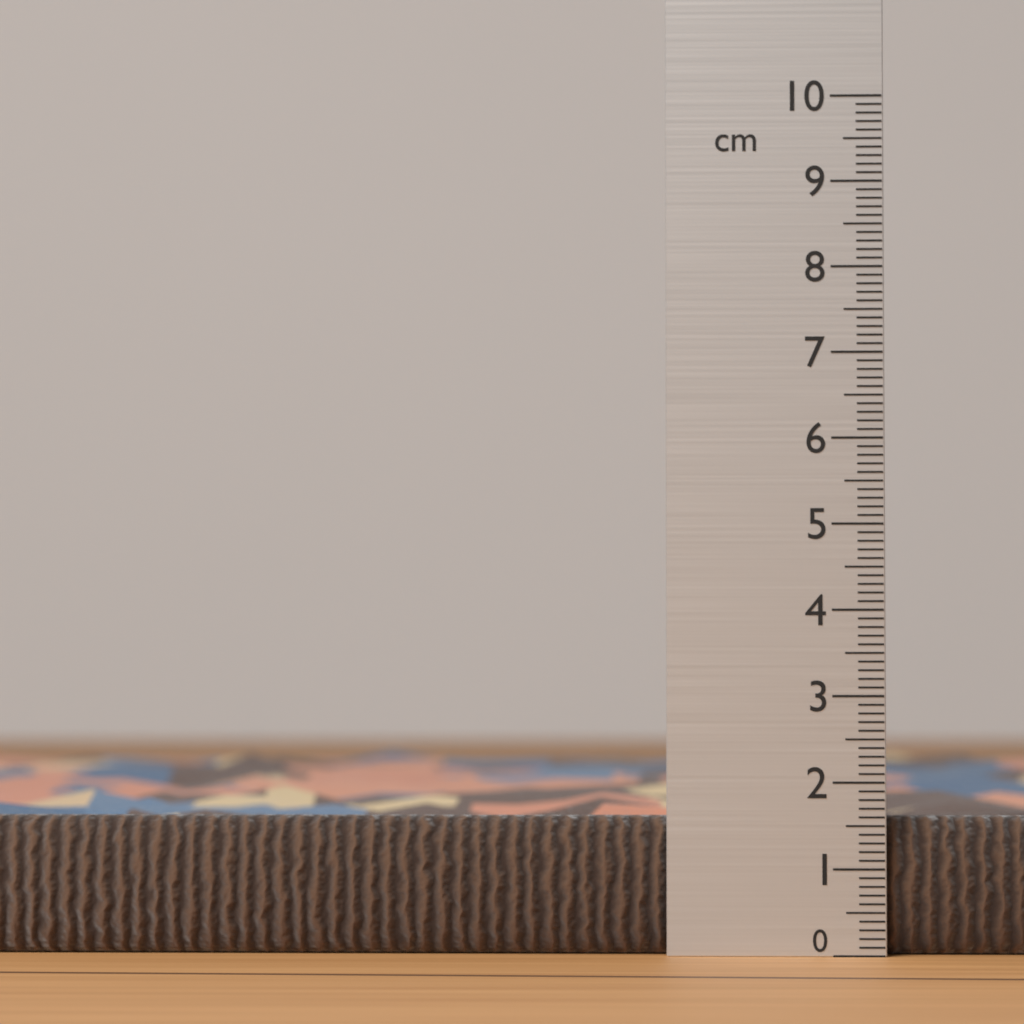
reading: 1.6 cm
